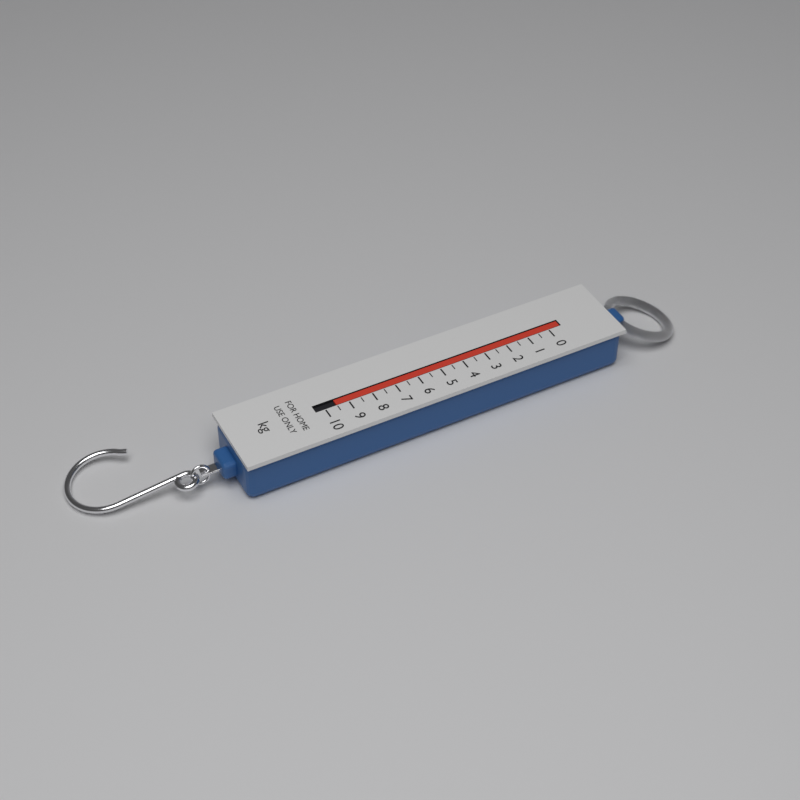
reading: 9.5 kg
